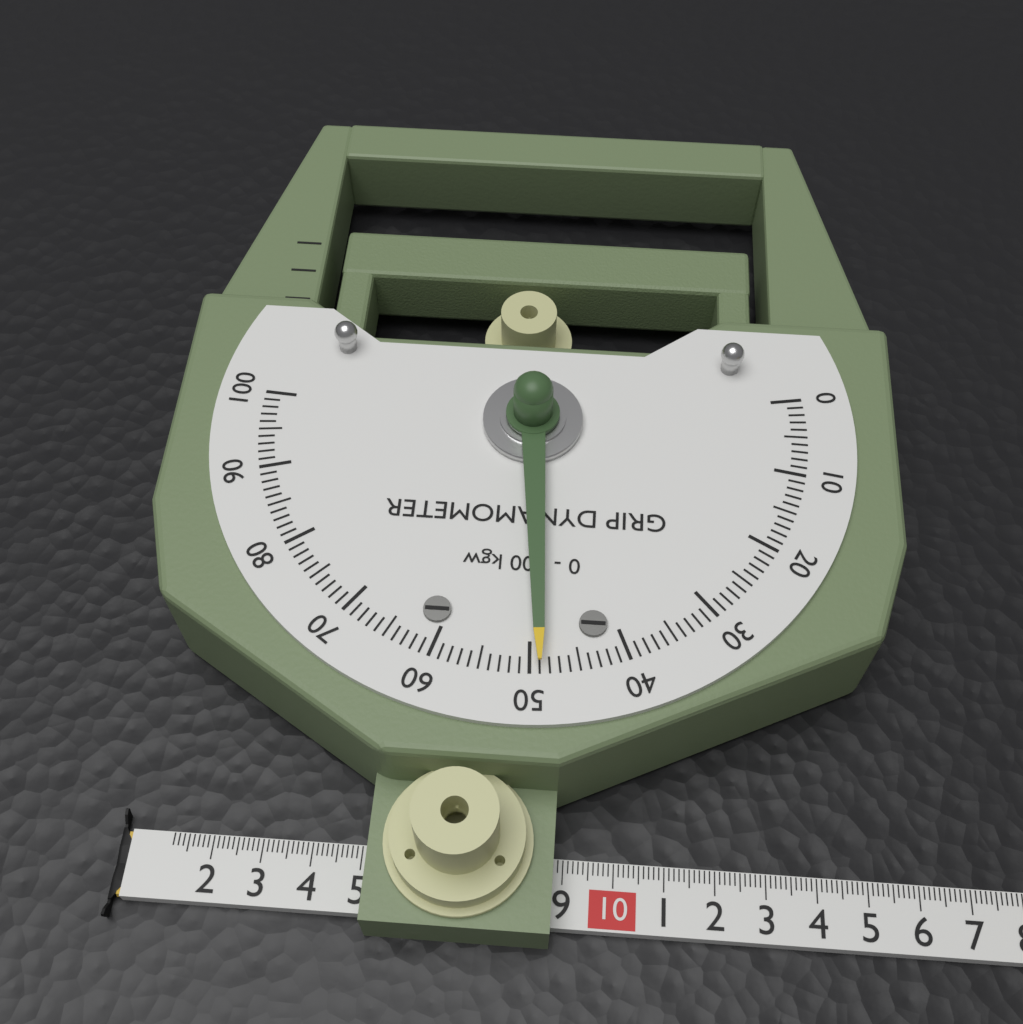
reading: 49 kgw
